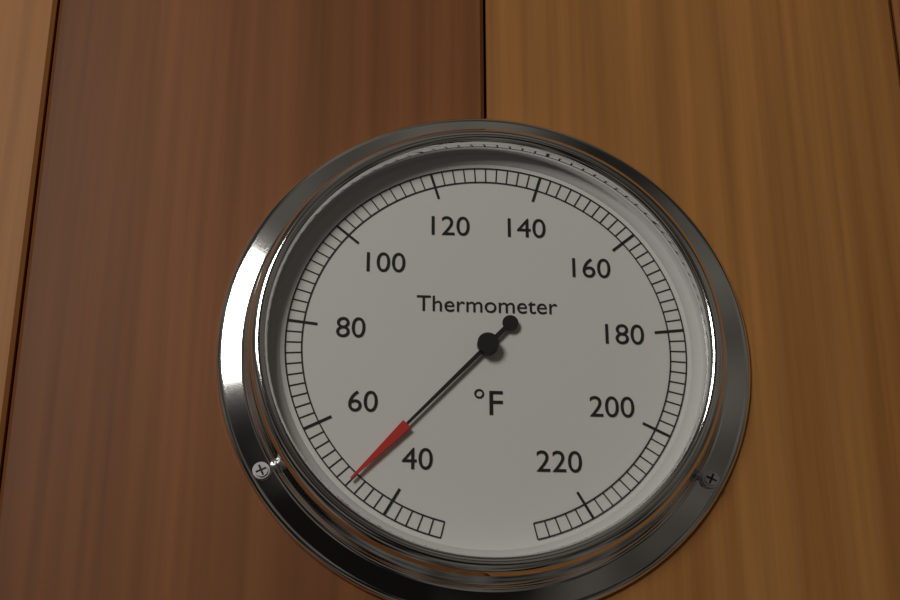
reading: 48 °F
